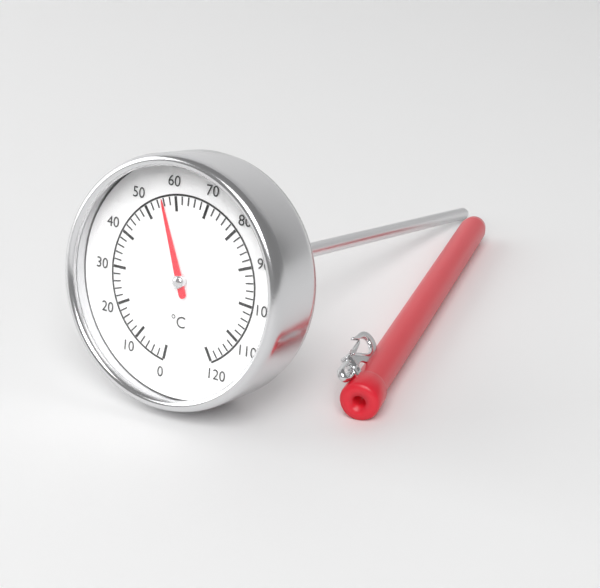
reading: 56 °C
